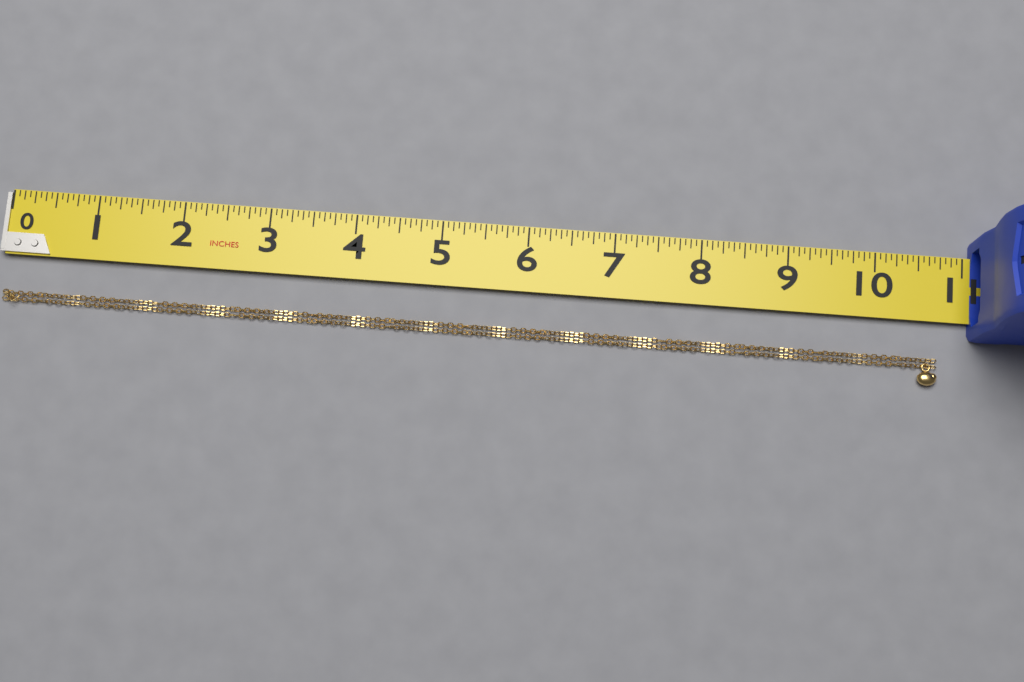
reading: 10.7500 in
